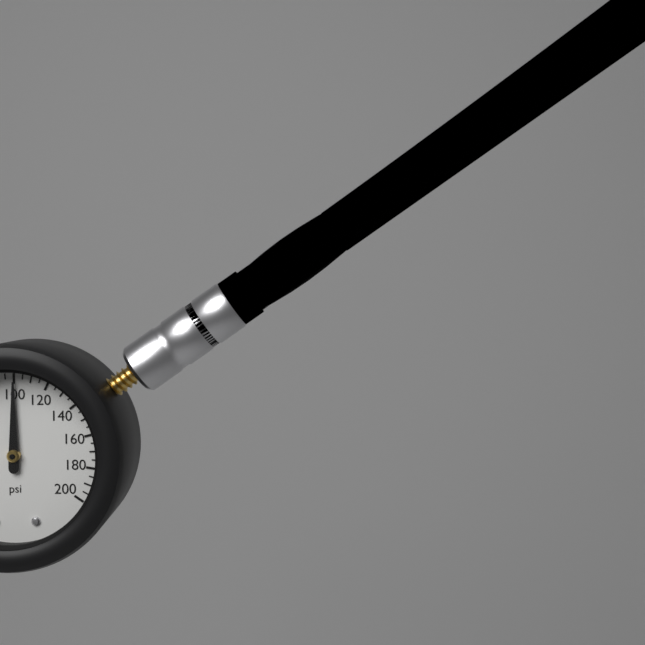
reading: 100 psi
